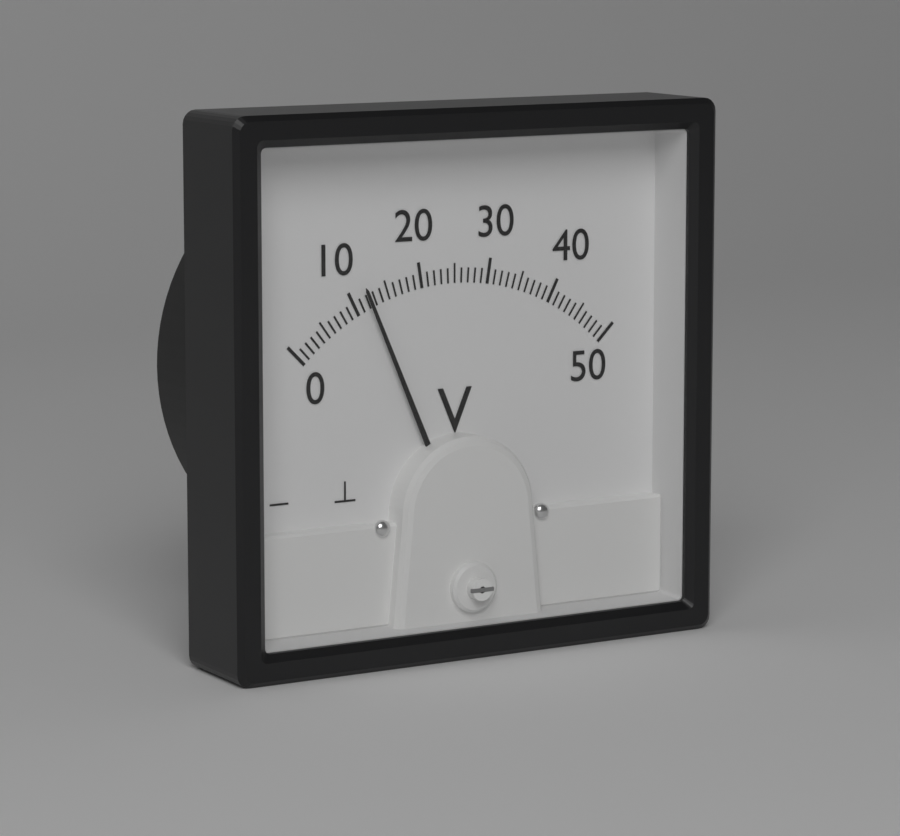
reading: 12 V
